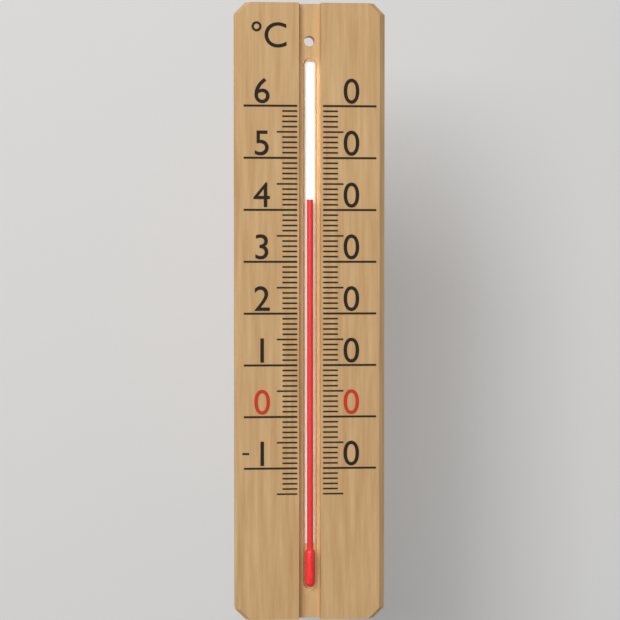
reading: 42 °C
